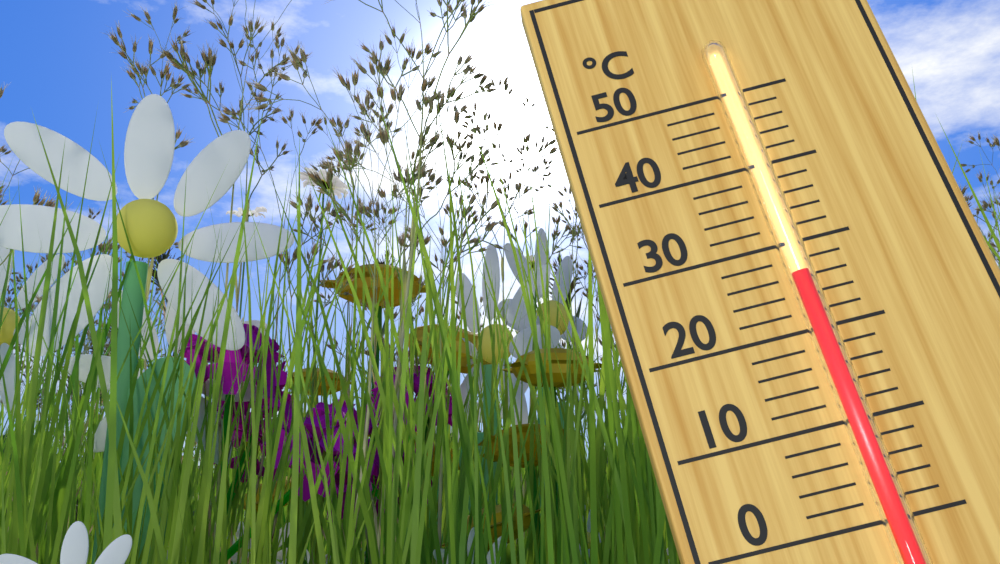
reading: 26 °C
